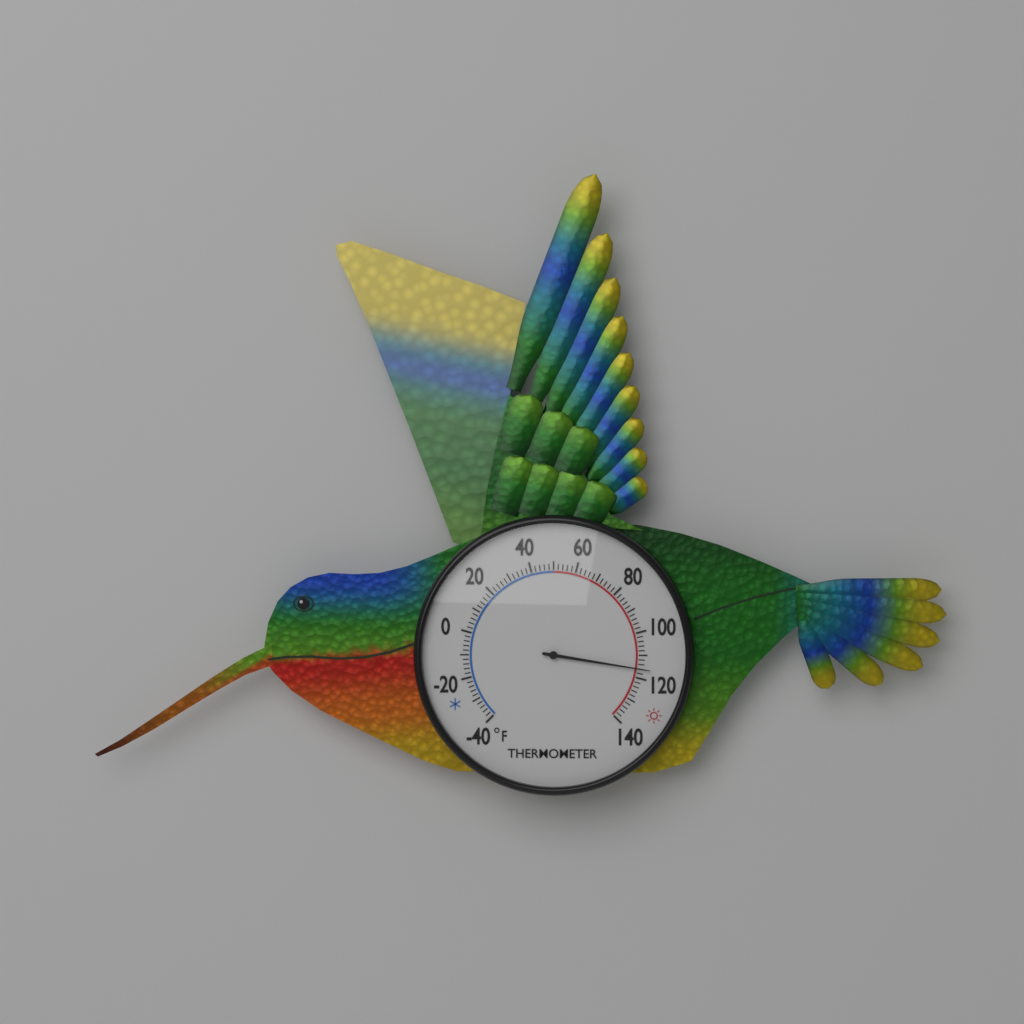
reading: 116 °F
